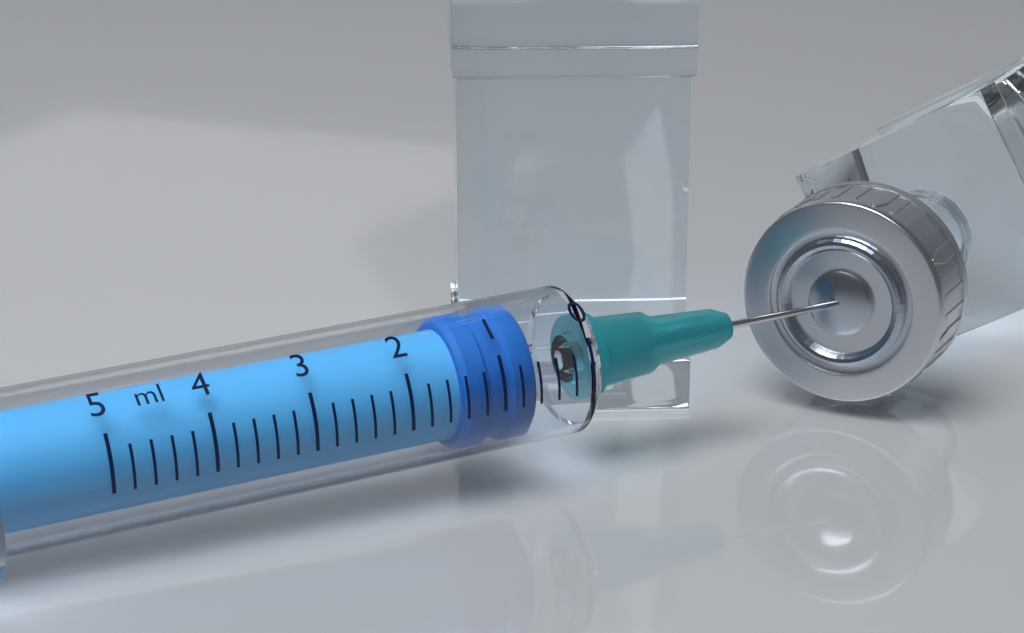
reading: 0.6 ml
